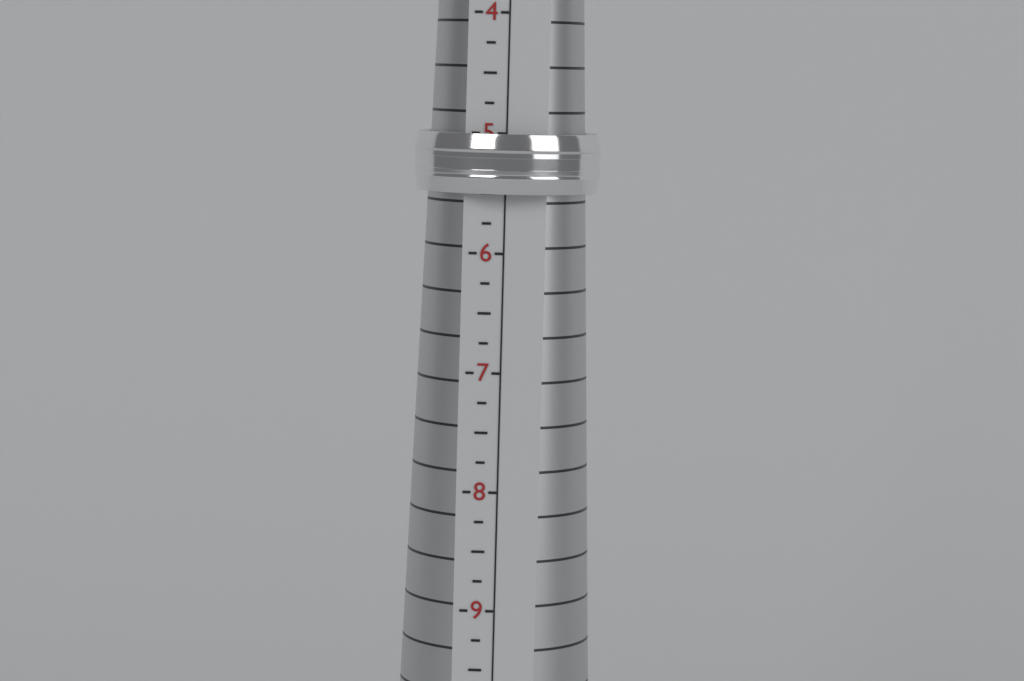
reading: 5.50 (no unit)
